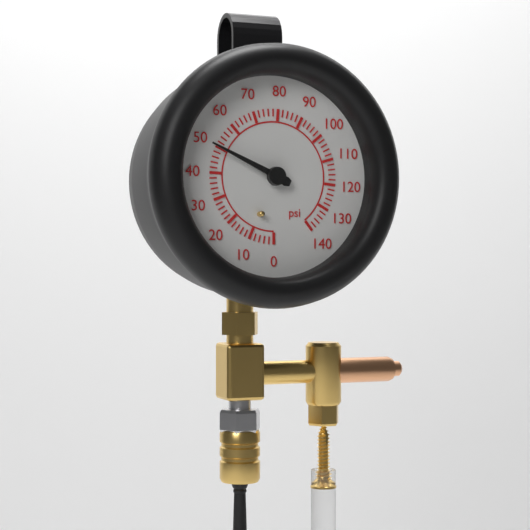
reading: 50 psi
